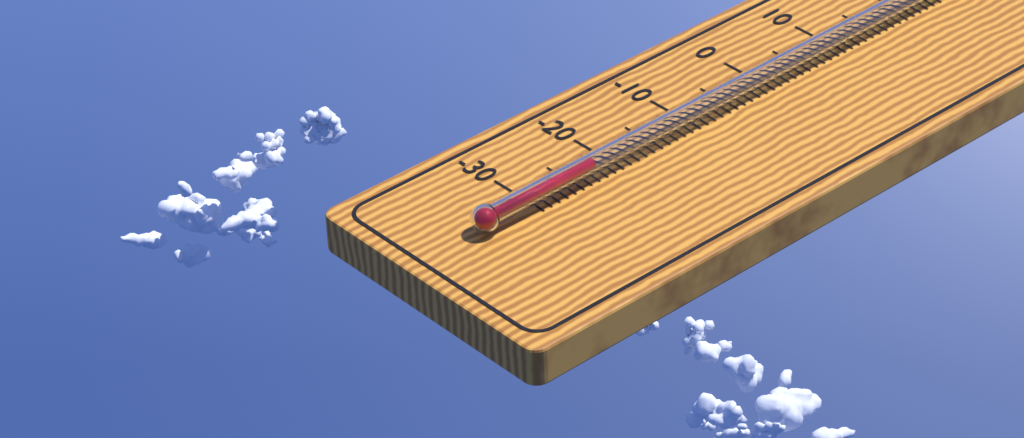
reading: -23 °C
